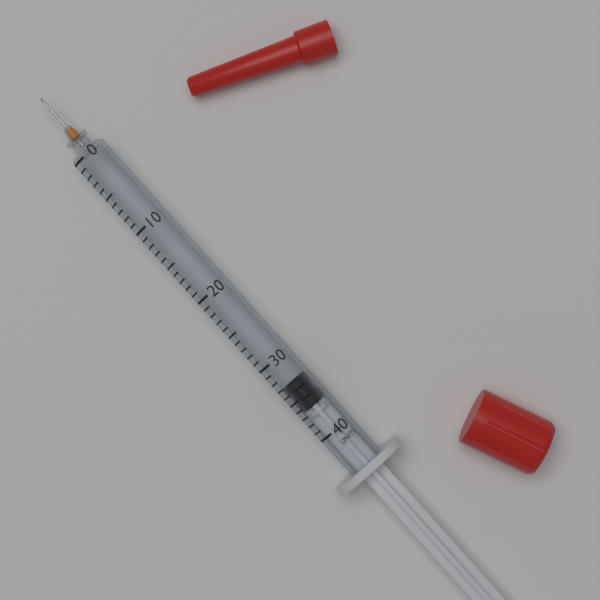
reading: 33 units
